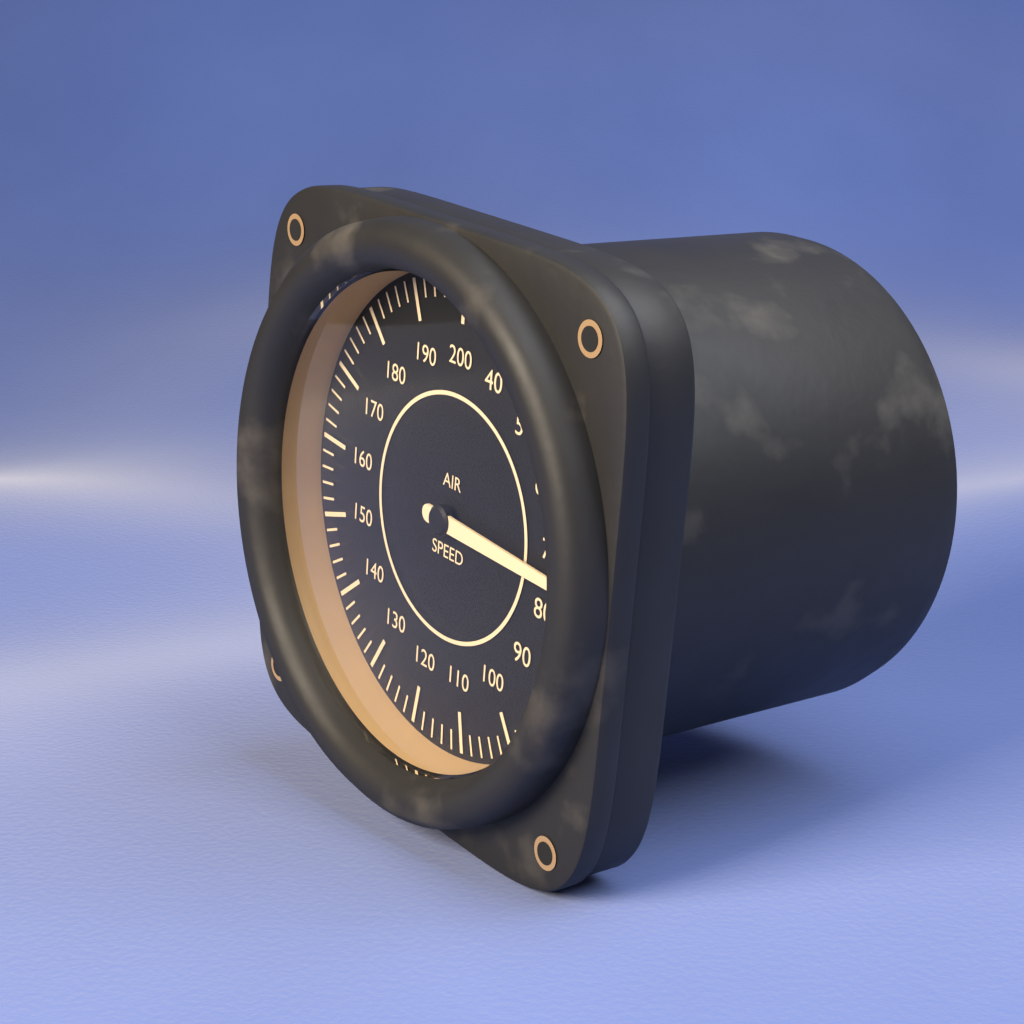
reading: 74 (no unit)
